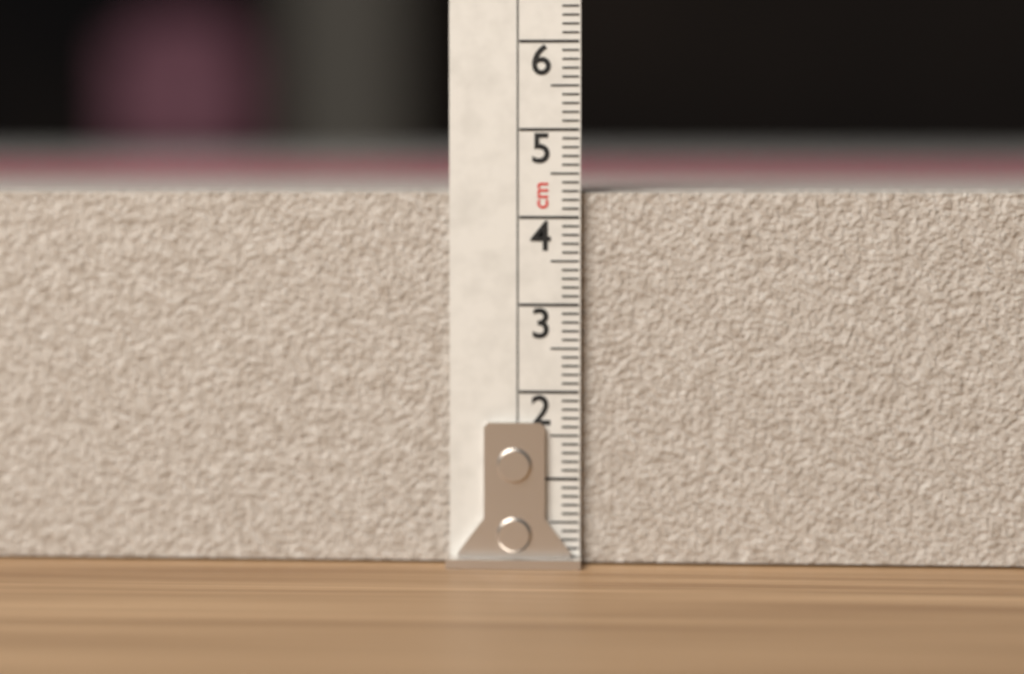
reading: 4.3 cm
